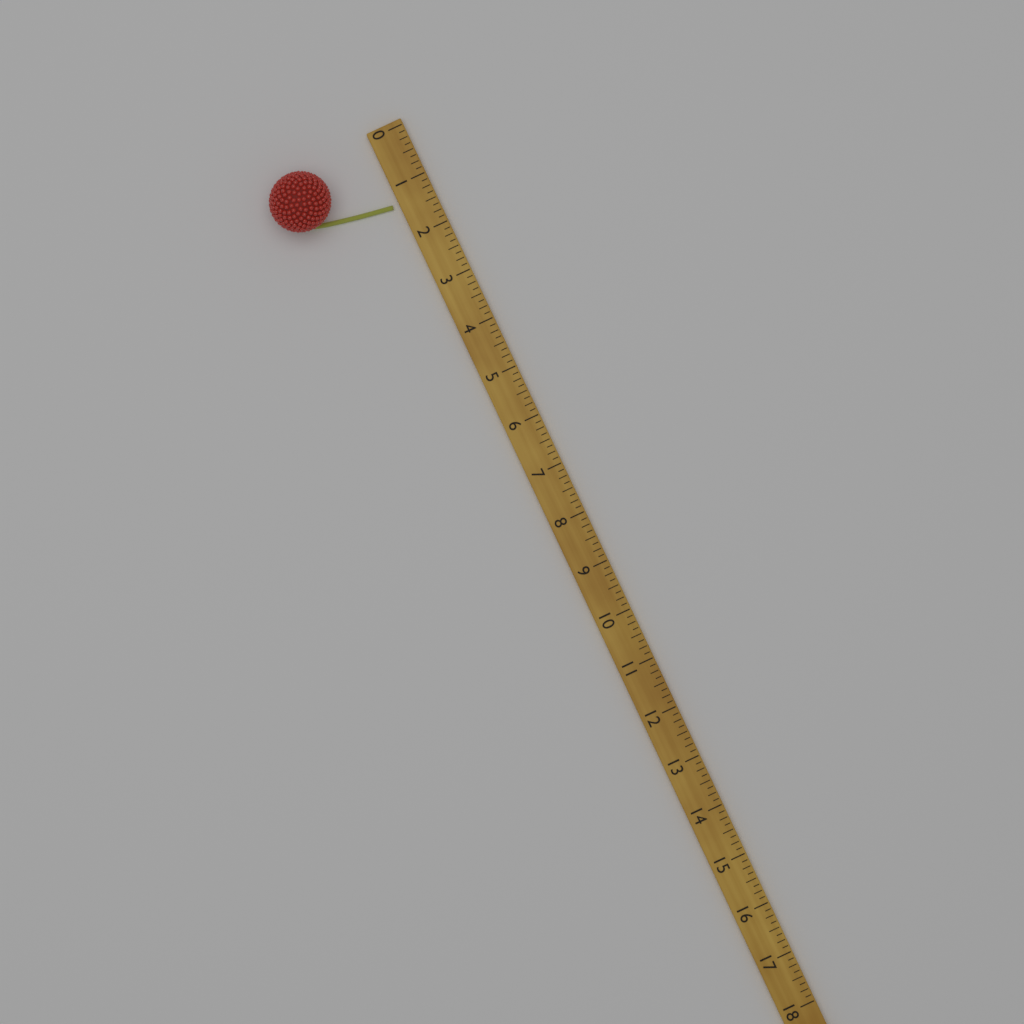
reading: 1.375 (no unit)
